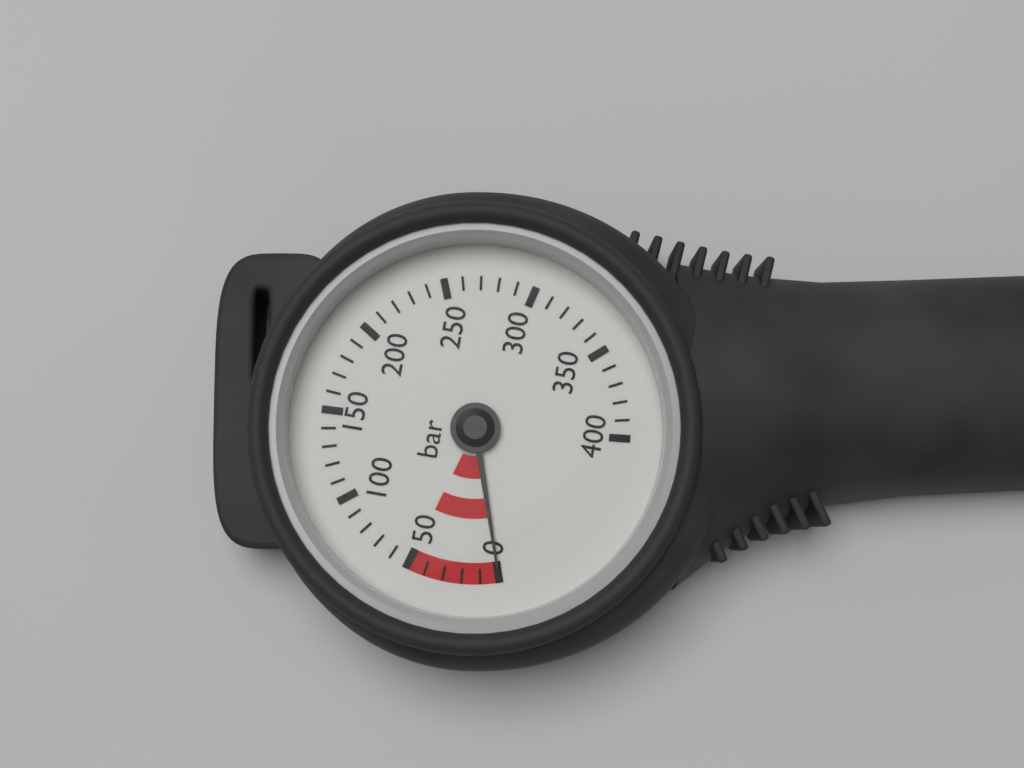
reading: 0 bar
